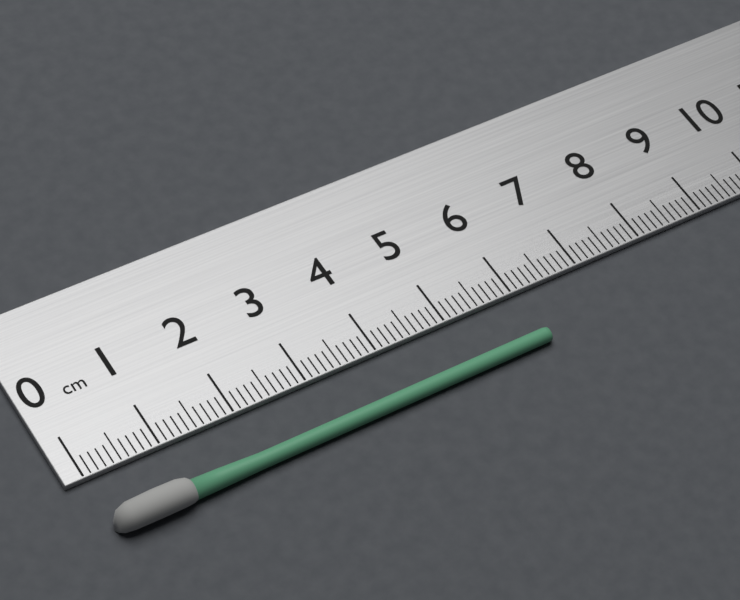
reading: 6.1 cm
